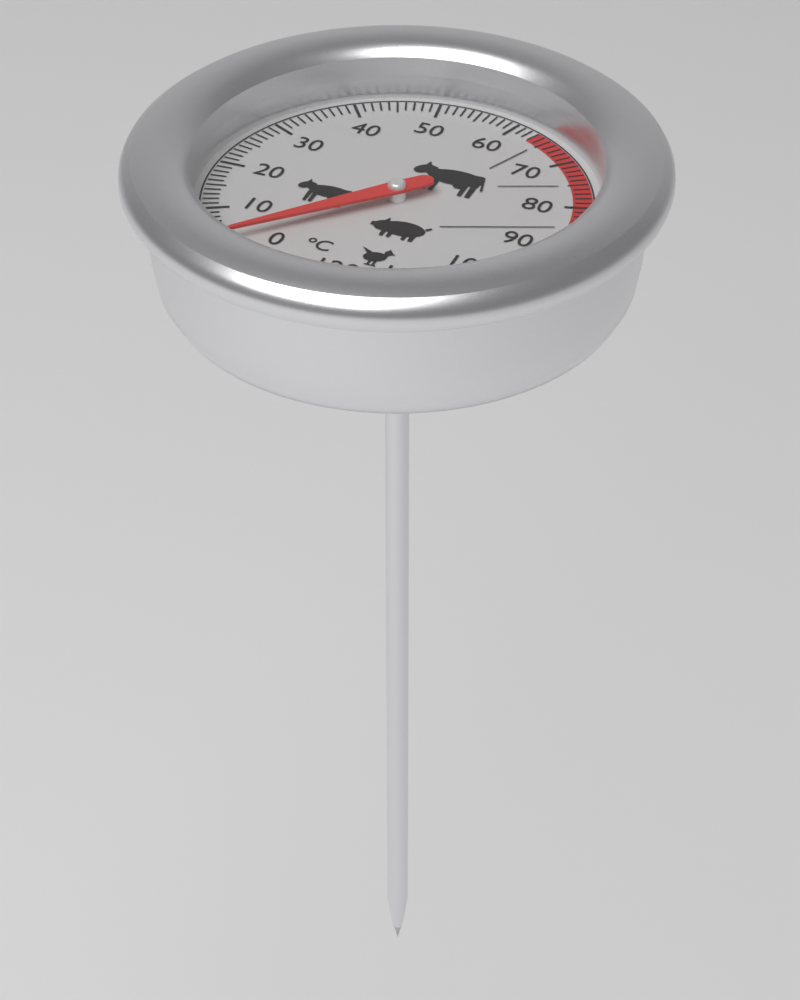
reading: 3 °C
